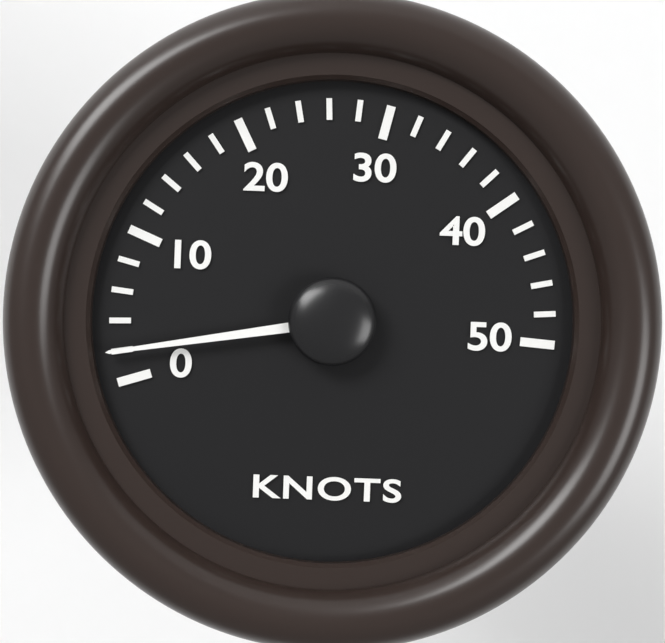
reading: 2 knots
